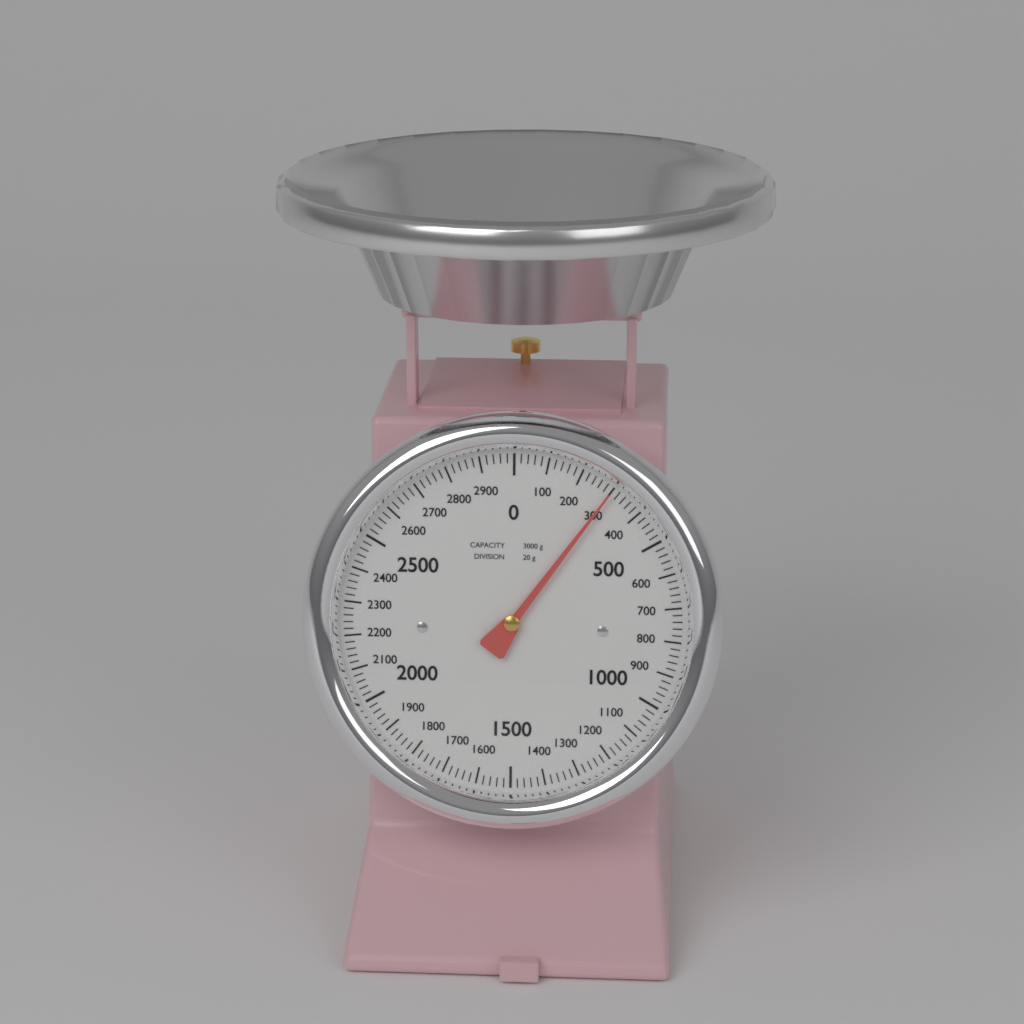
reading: 300 g
